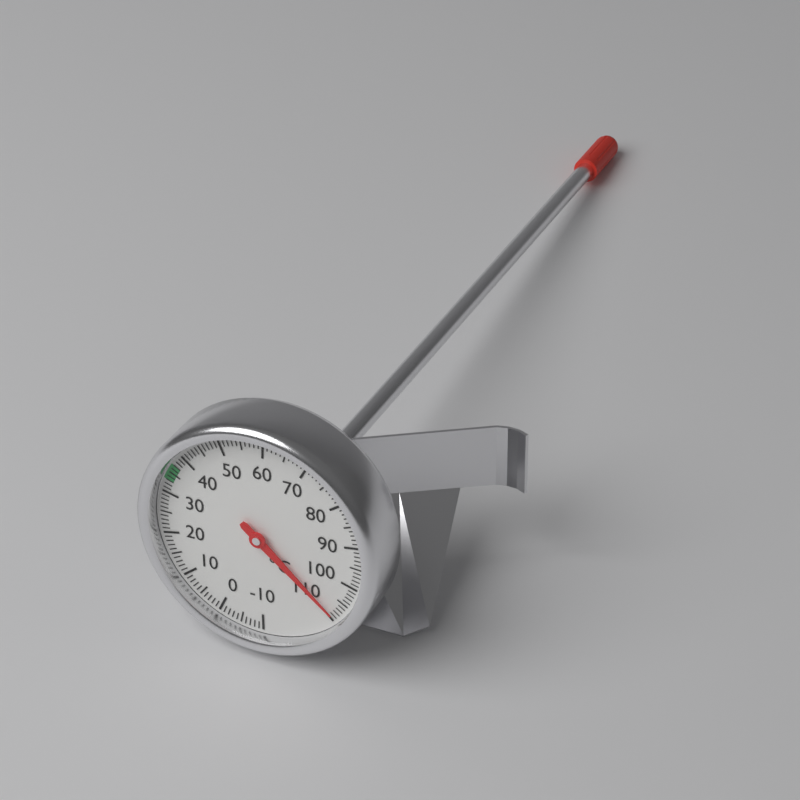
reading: 109 °C
